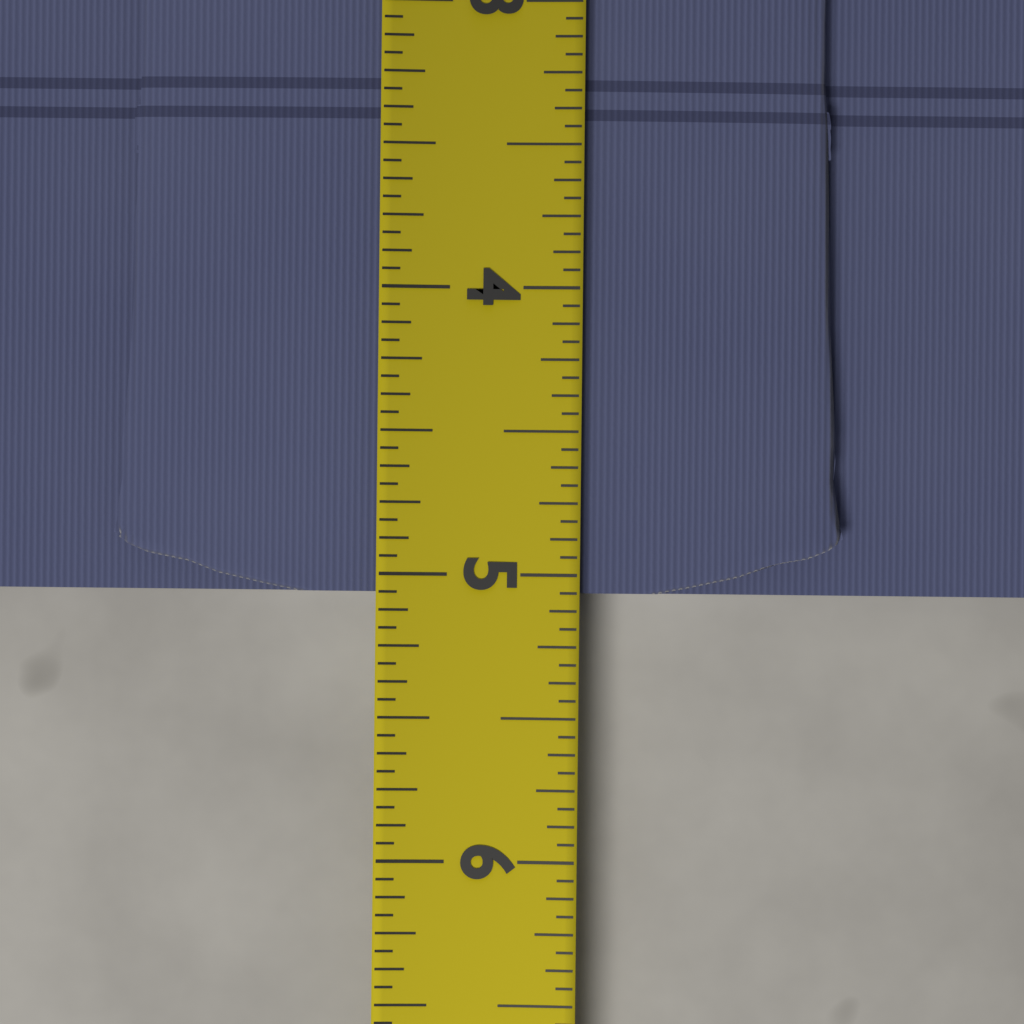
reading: 5.0625 (no unit)
